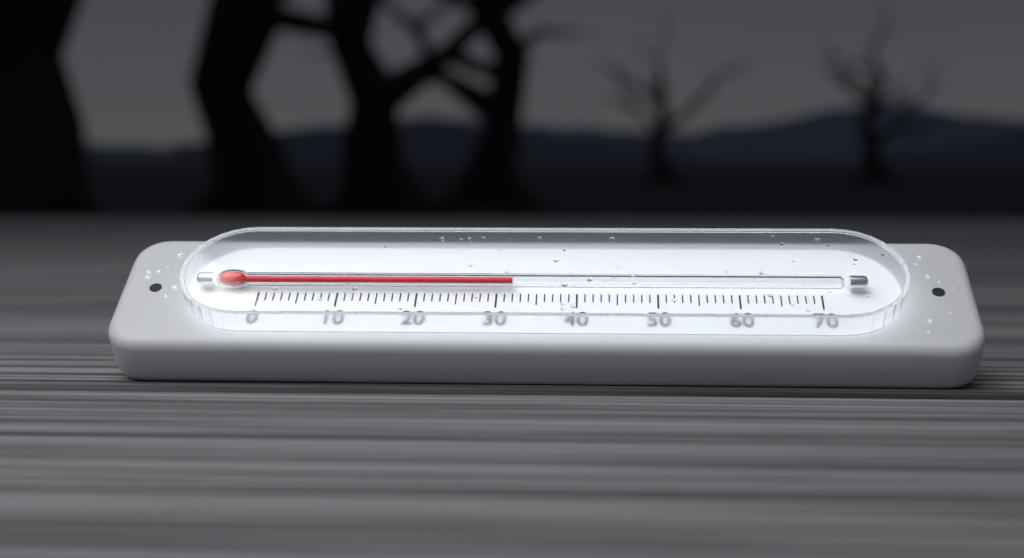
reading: 32 (no unit)
